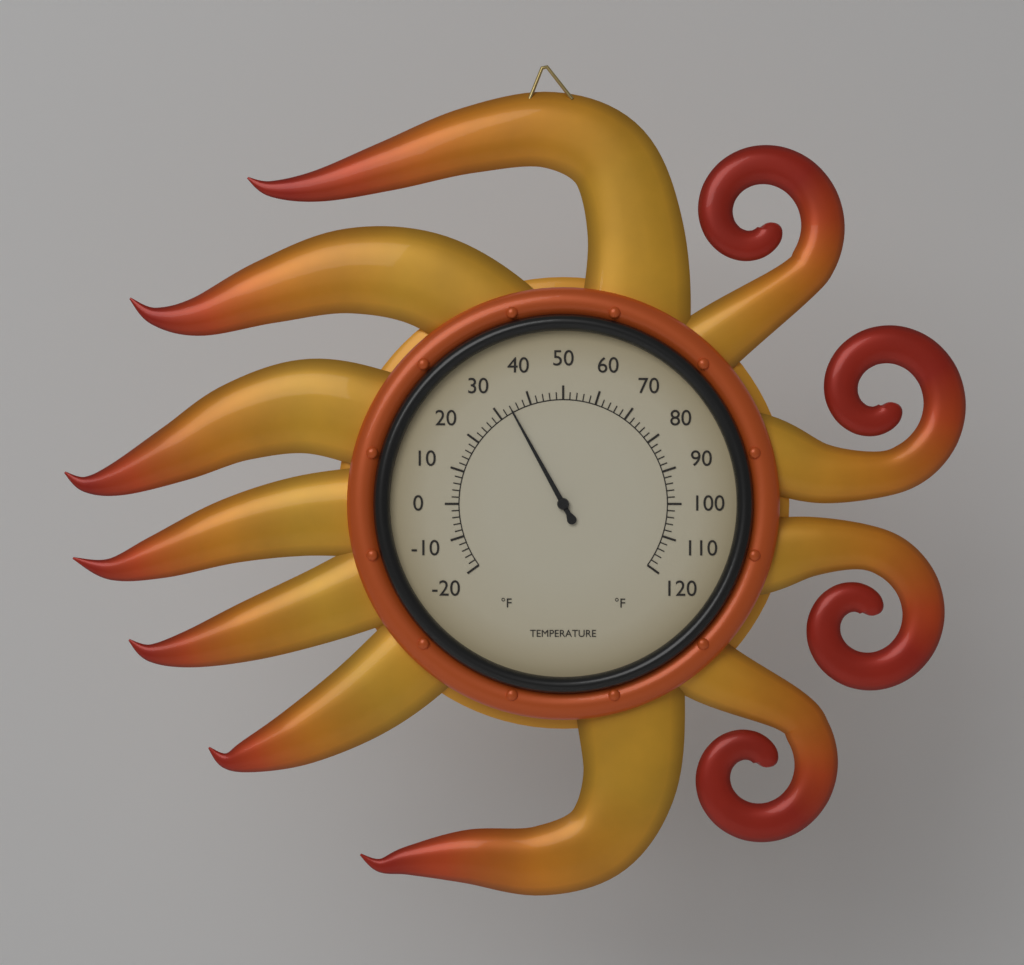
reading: 34 °F
